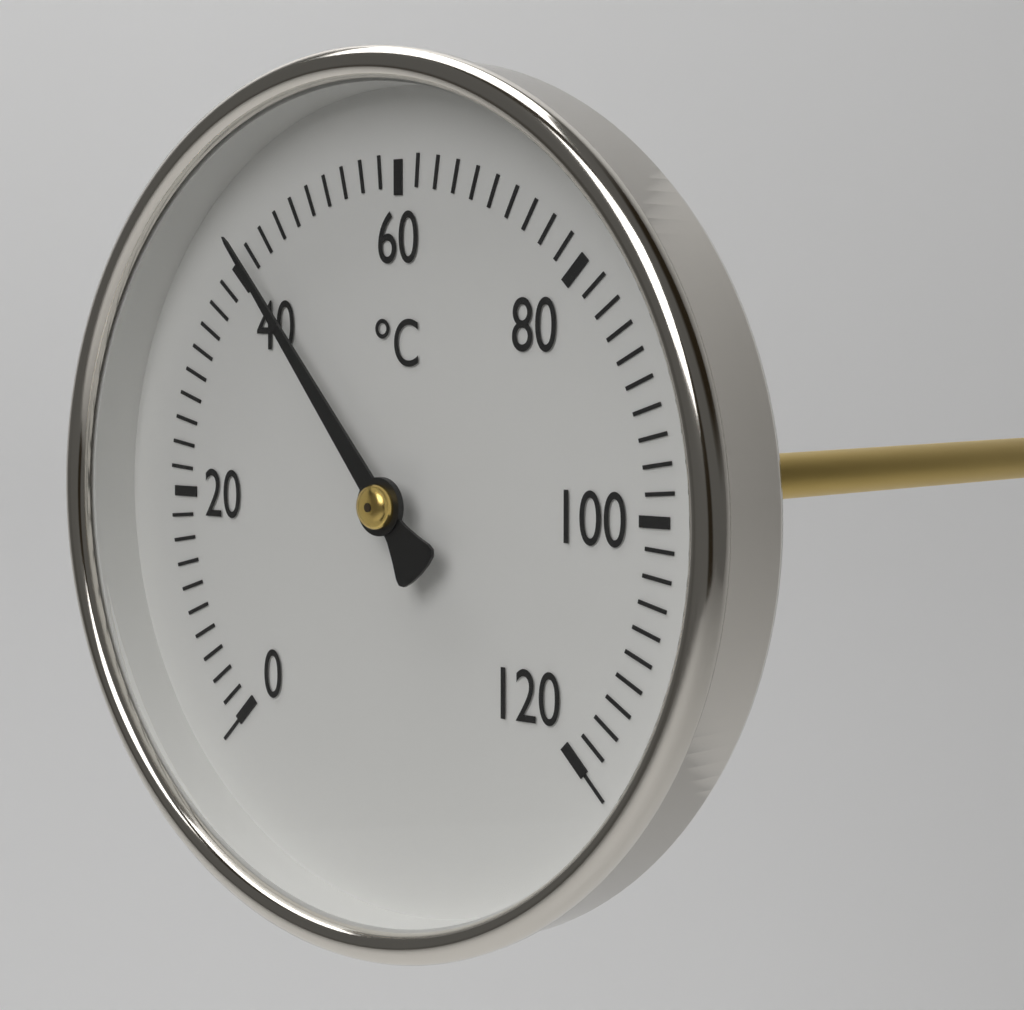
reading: 42 °C
